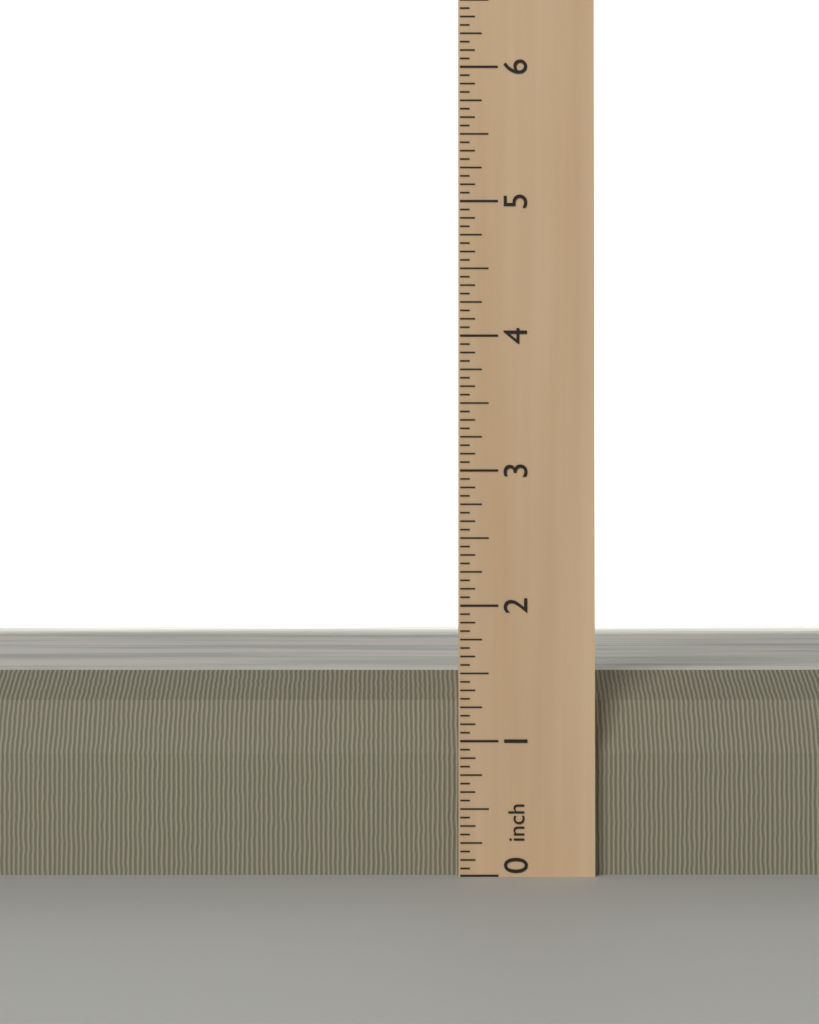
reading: 1.5000 inch
